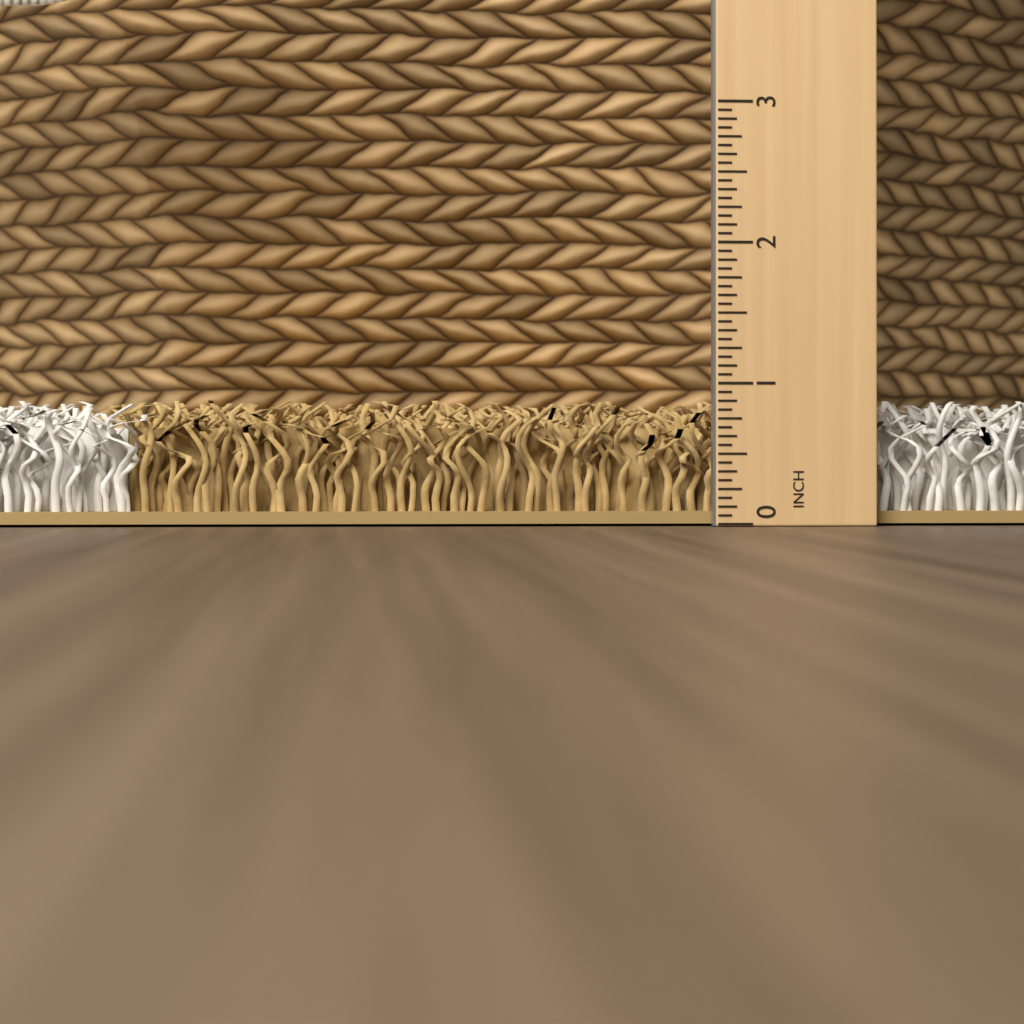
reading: 0.8750 in
